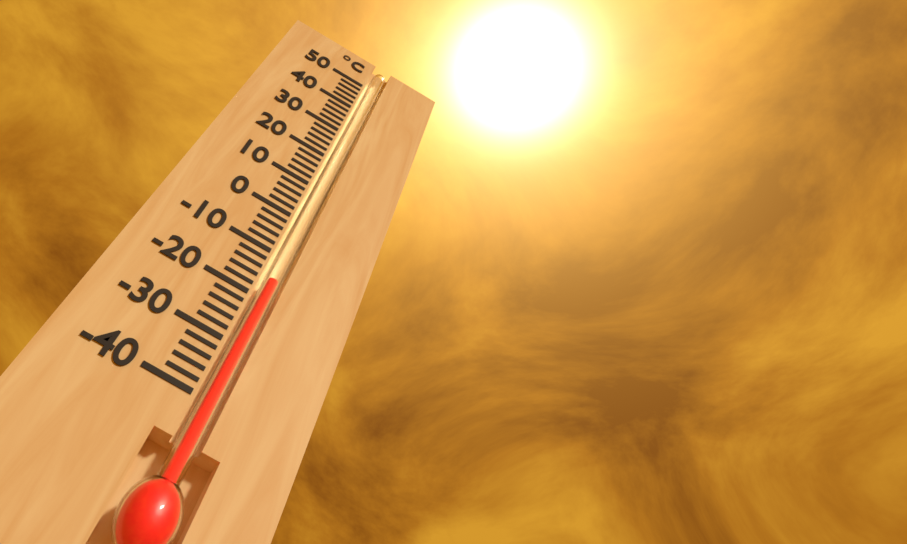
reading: -16 °C
